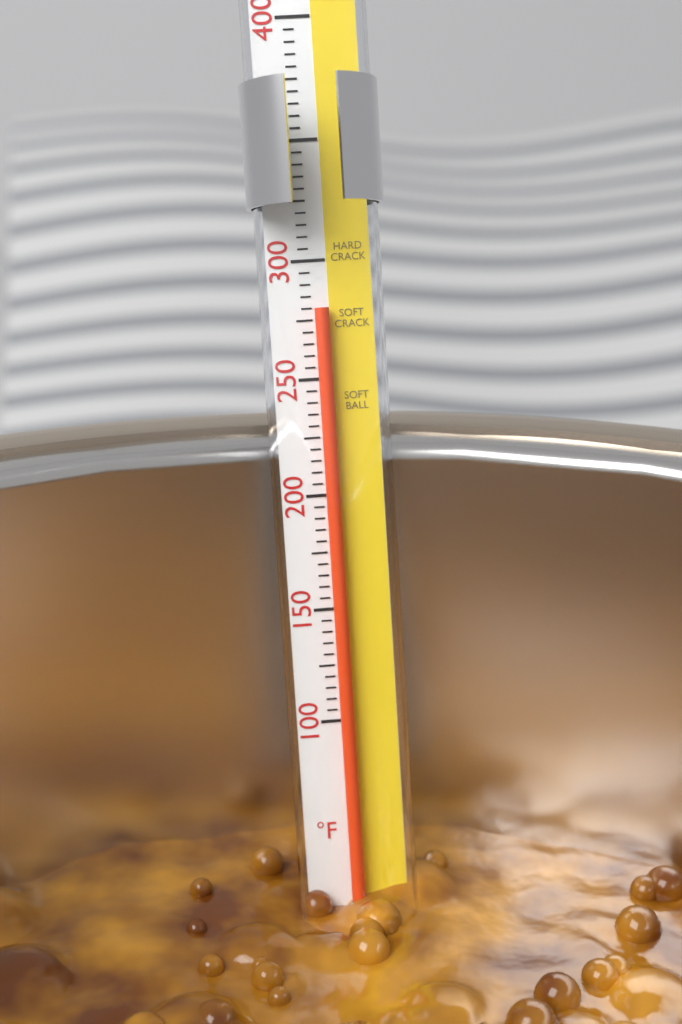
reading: 280 °F
